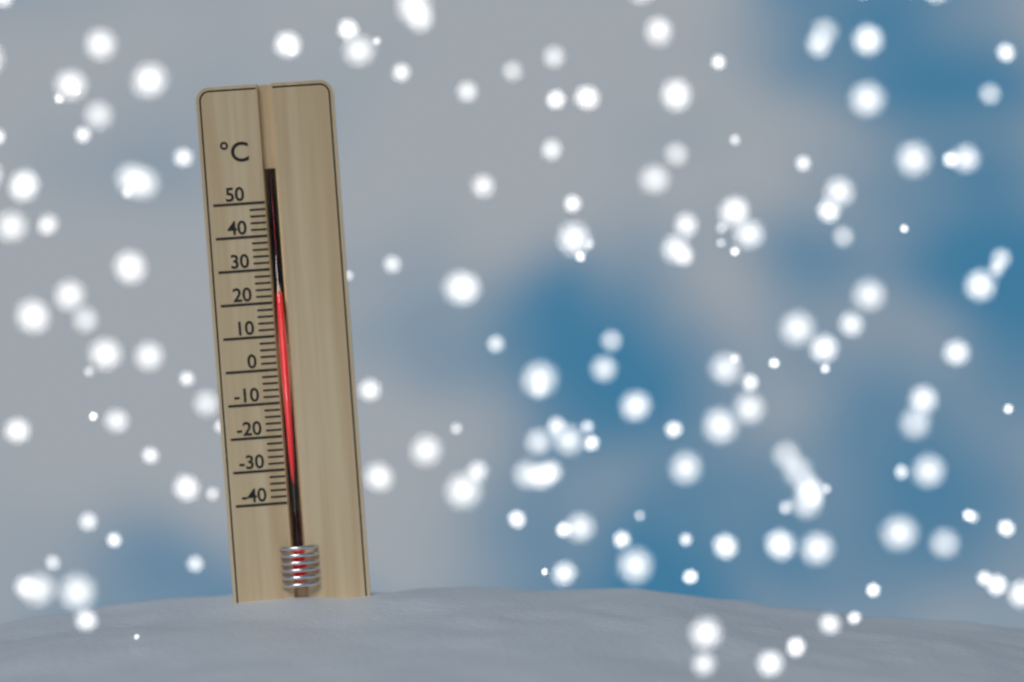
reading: 22 °C
